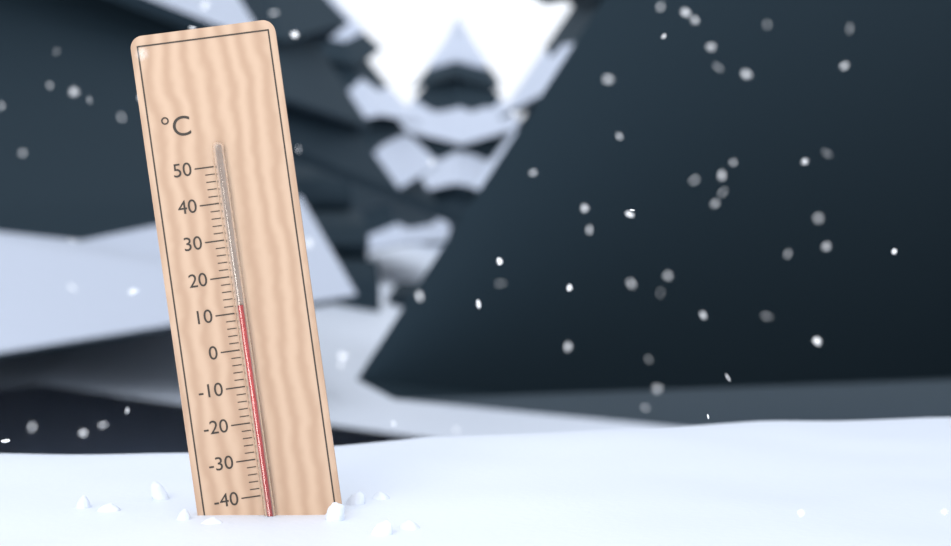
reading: 12 °C
